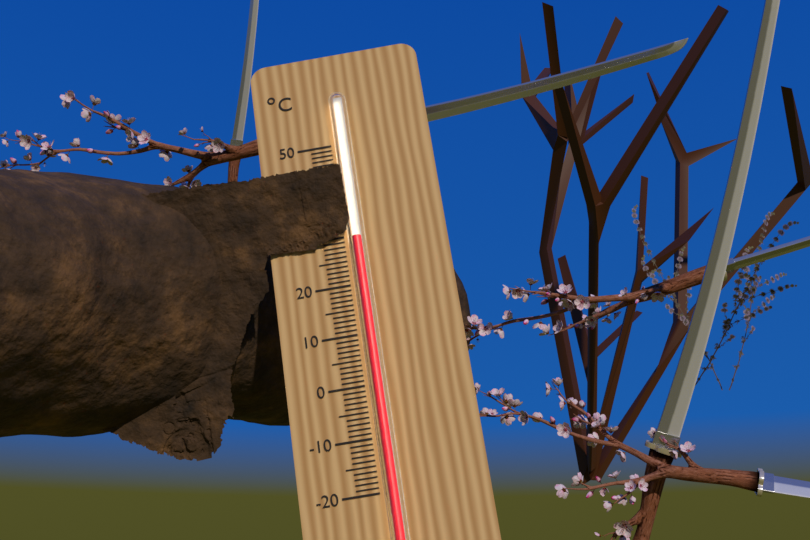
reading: 29 °C
